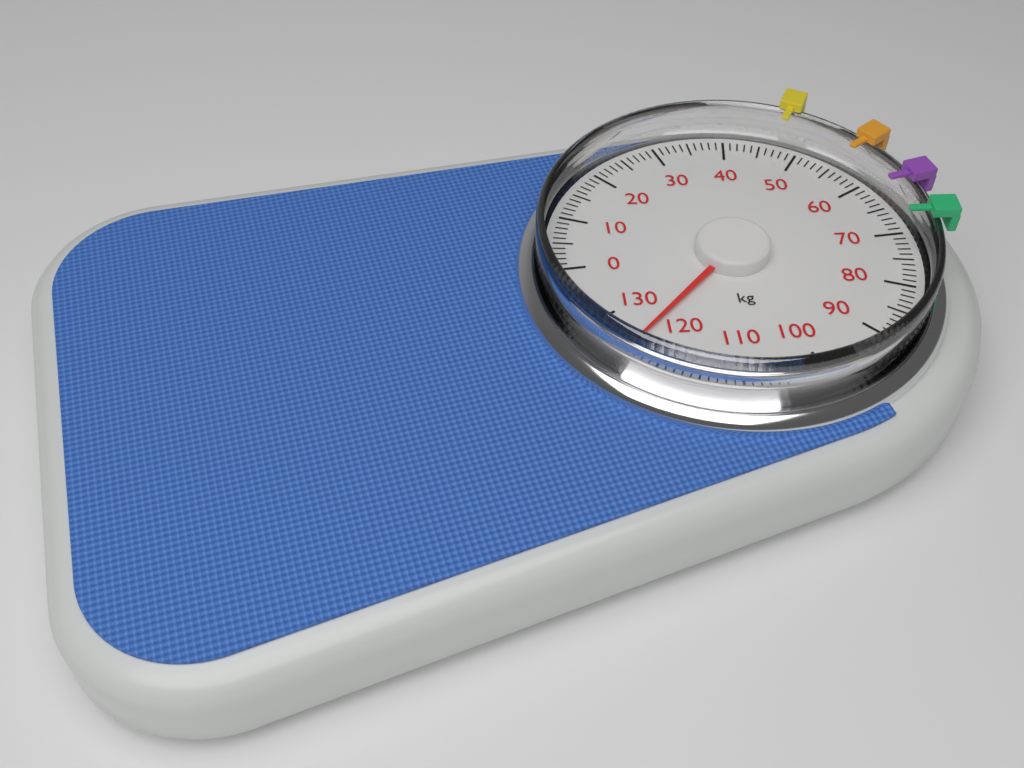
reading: 124 kg
